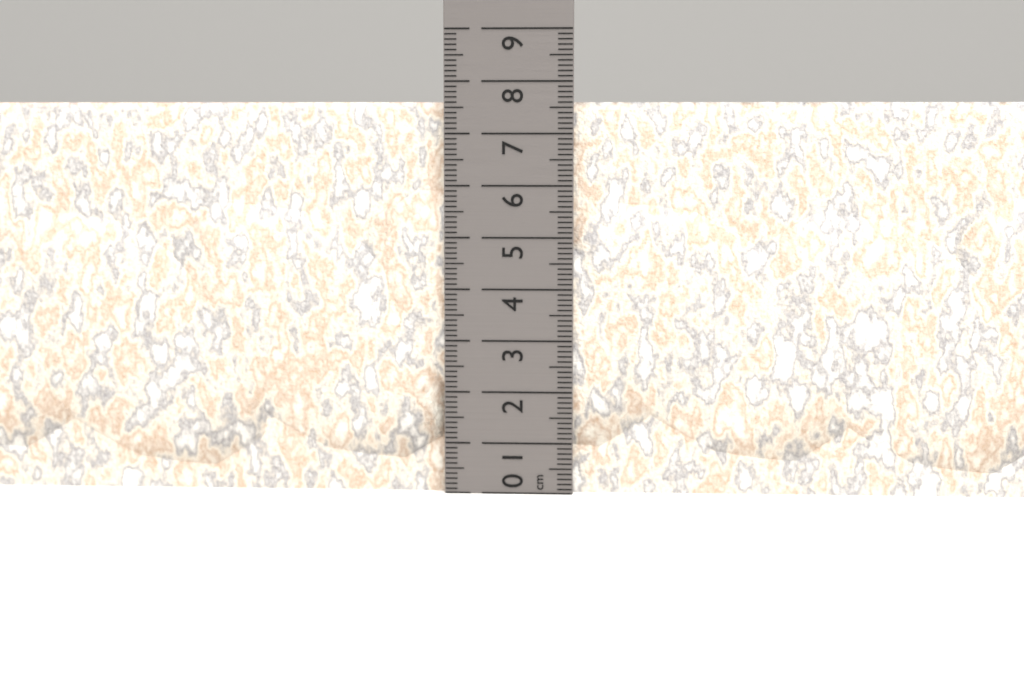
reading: 7.6 cm
